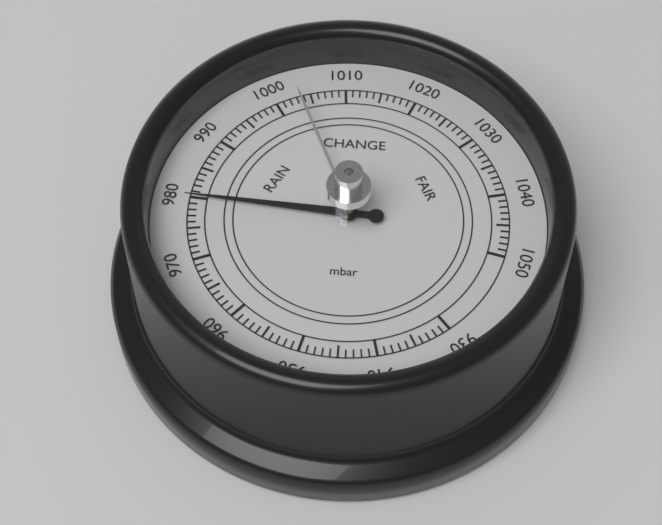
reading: 980 mbar
